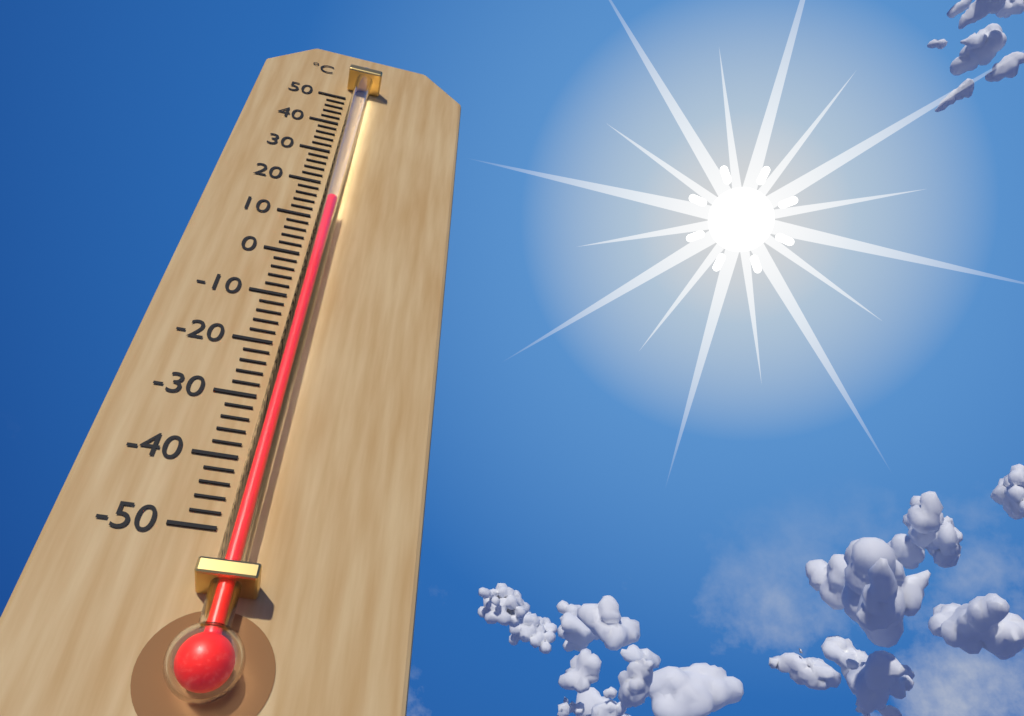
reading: 12 °C
